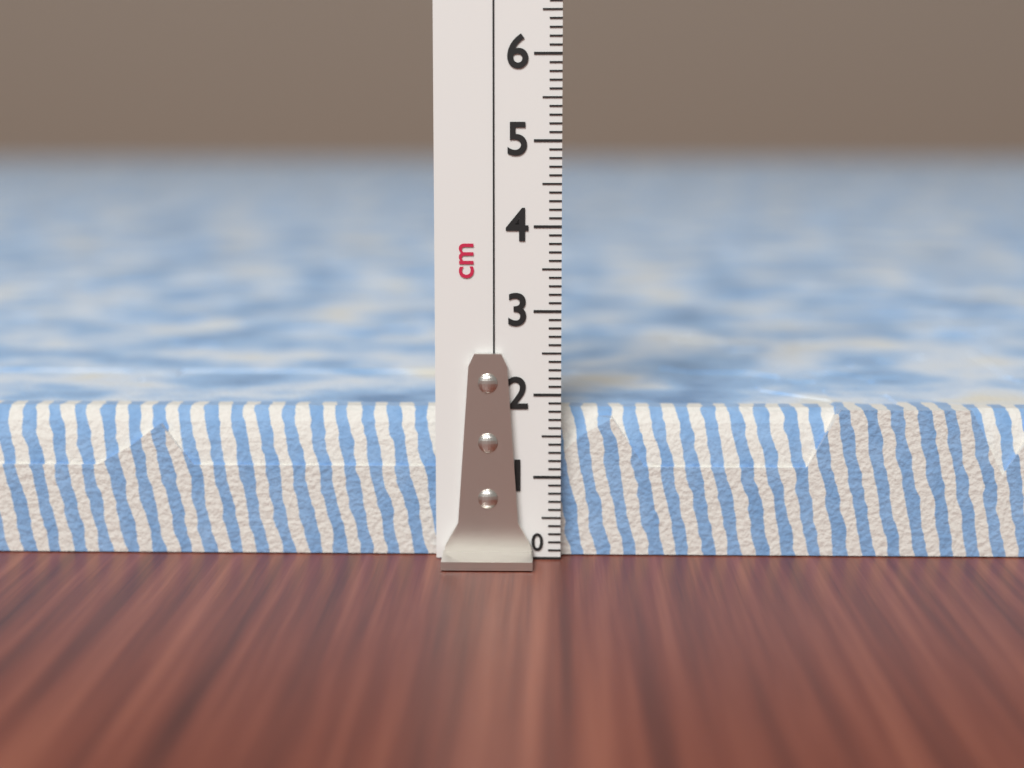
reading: 1.8 cm
